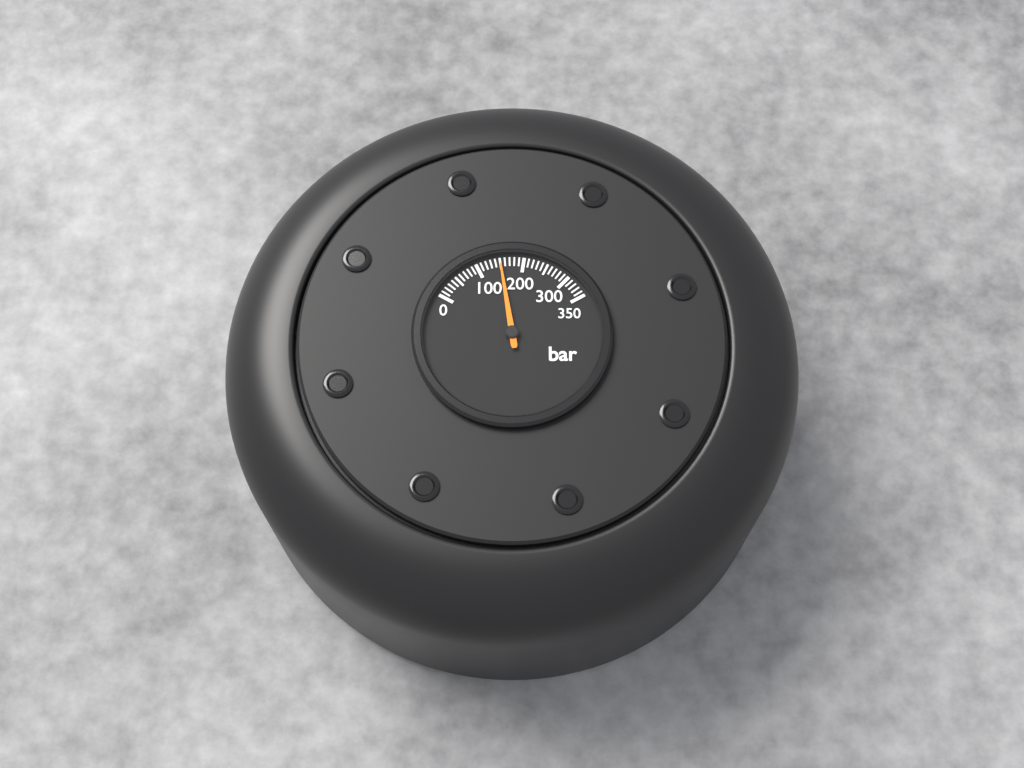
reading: 150 bar
